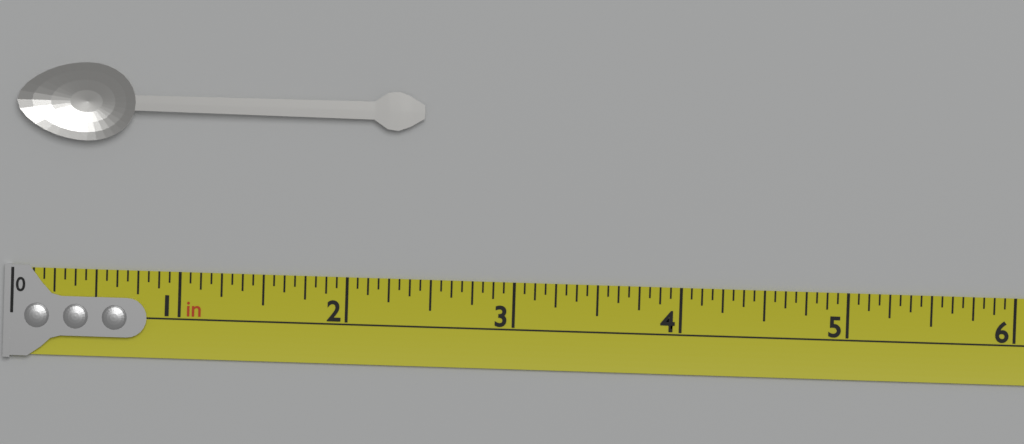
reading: 2.4375 in
